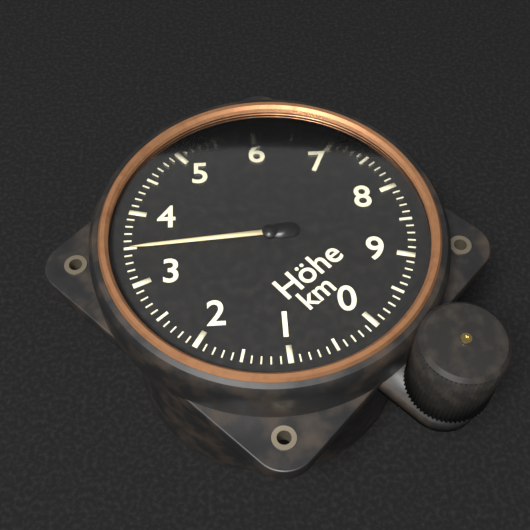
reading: 3.5 km
